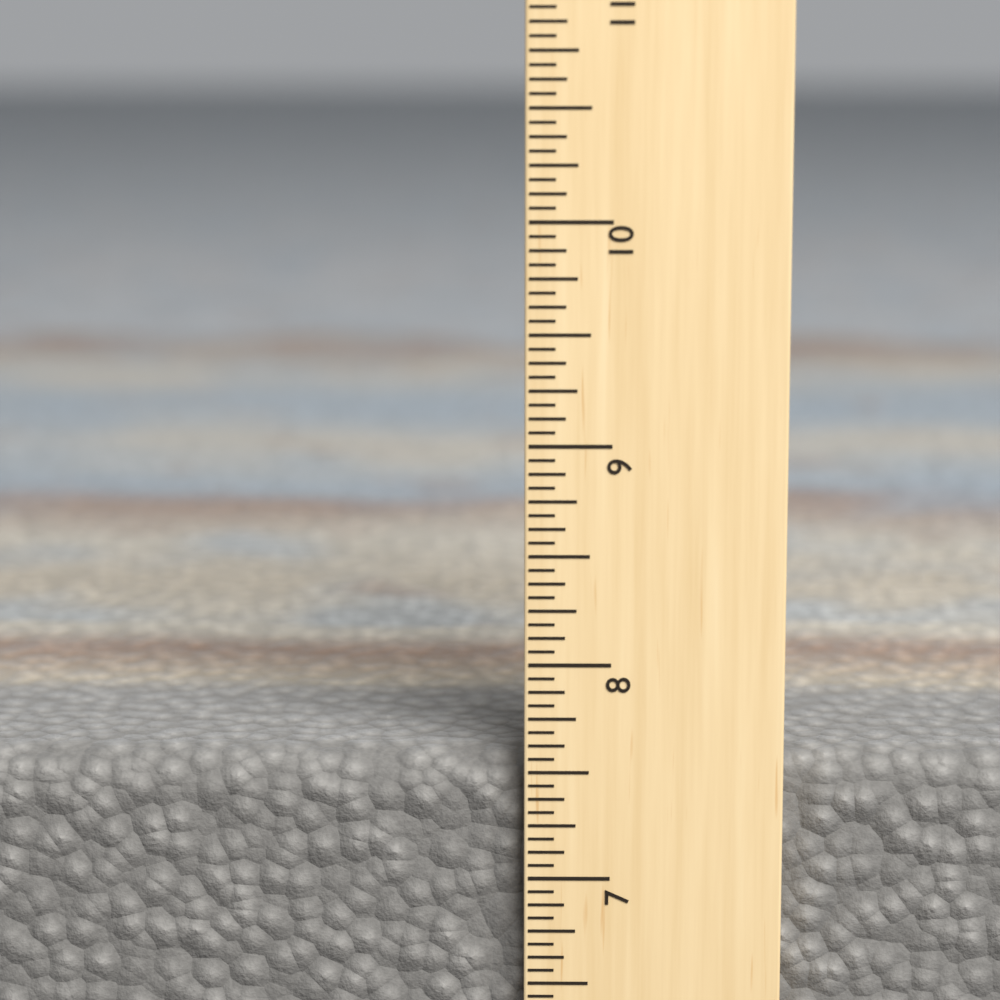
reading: 7.5625 in
